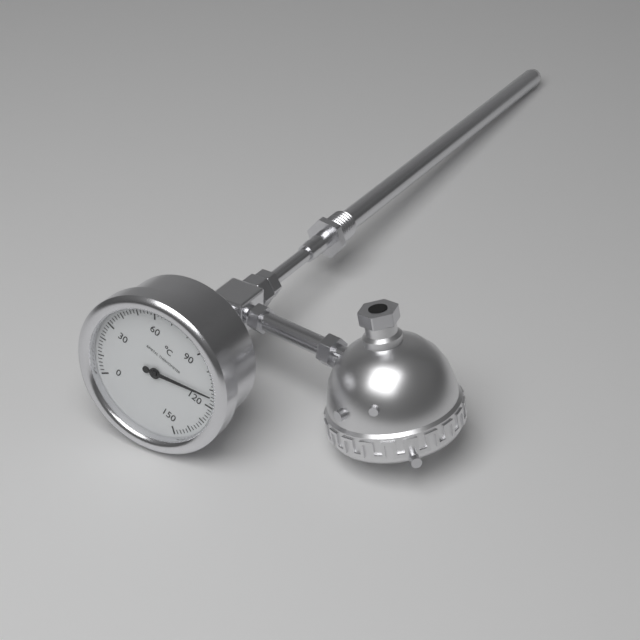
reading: 114 °C
